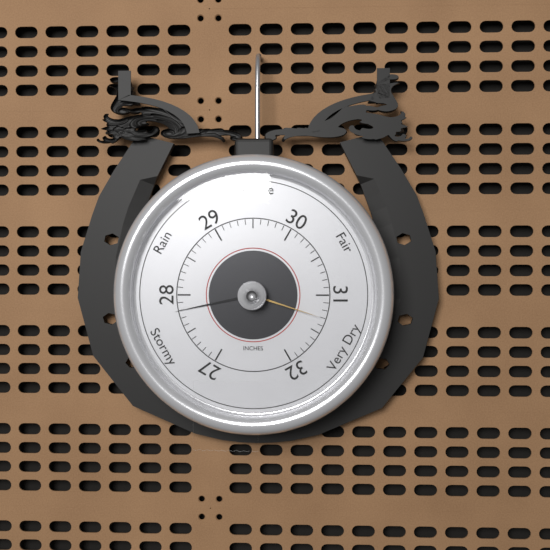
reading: 27.8 inHg
